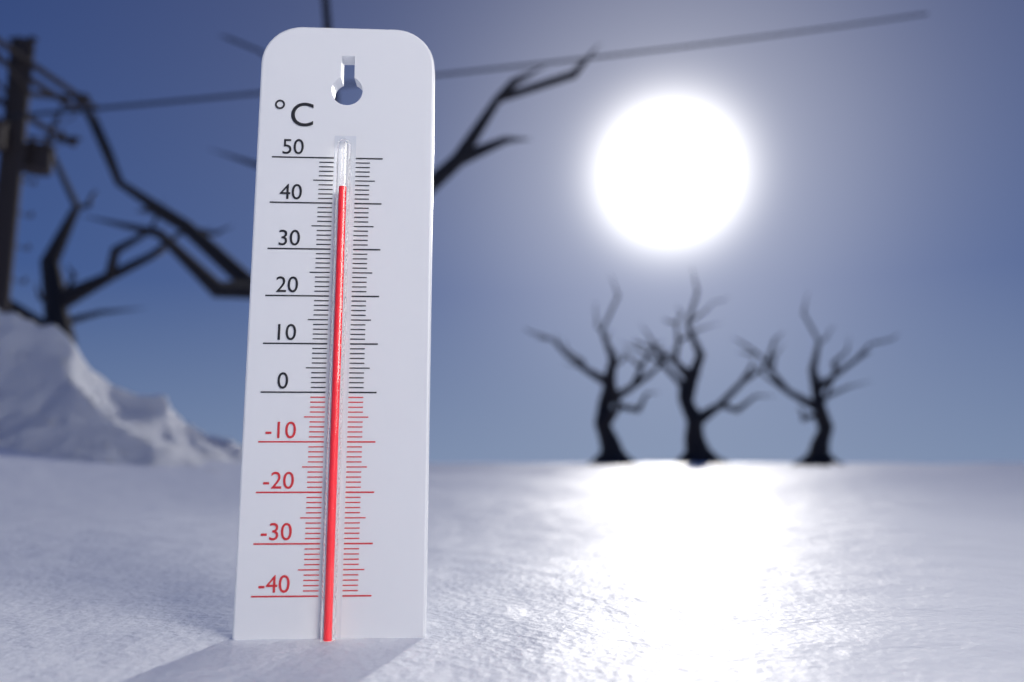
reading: 43 °C
